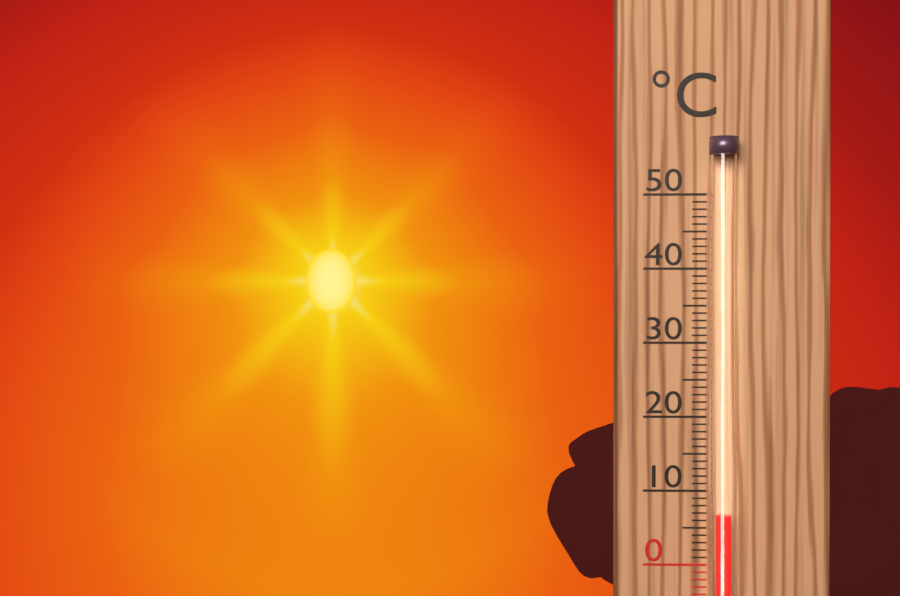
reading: 7 °C
